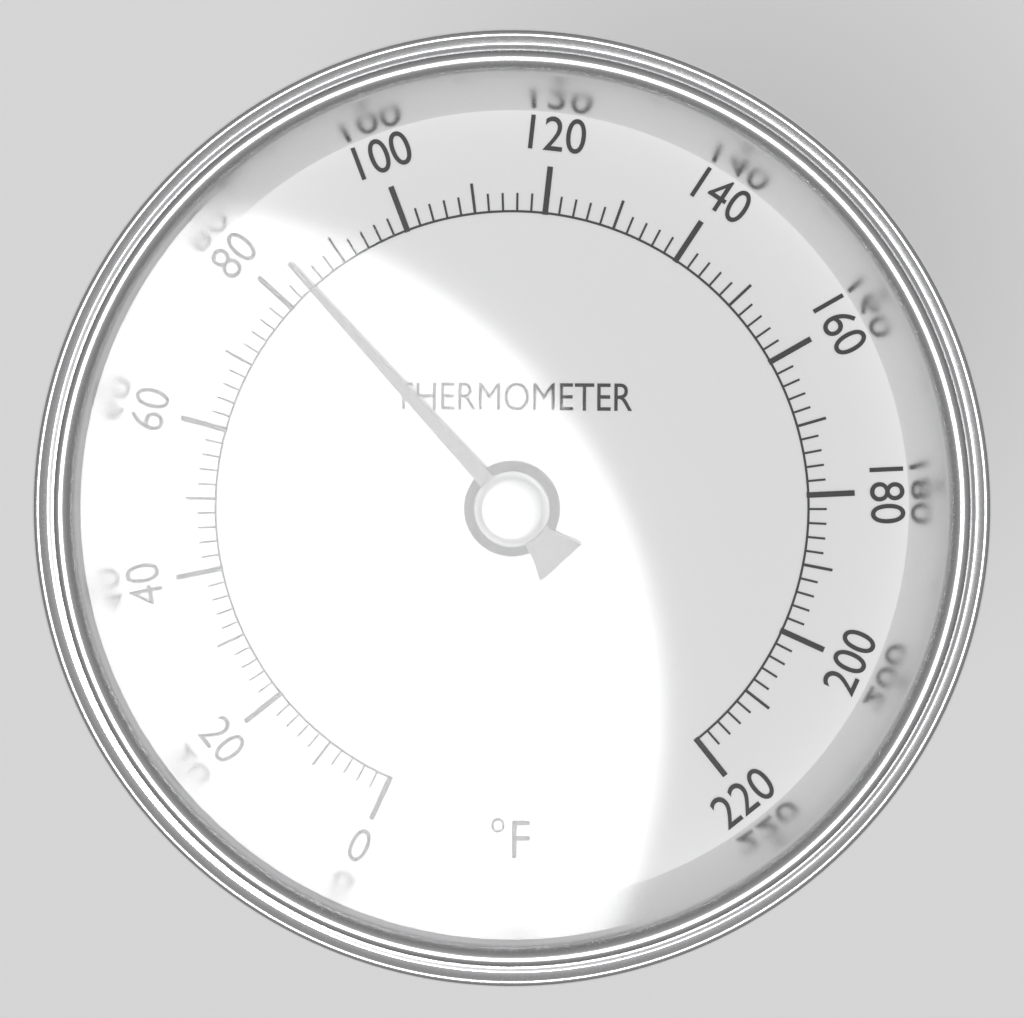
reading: 84 °F
